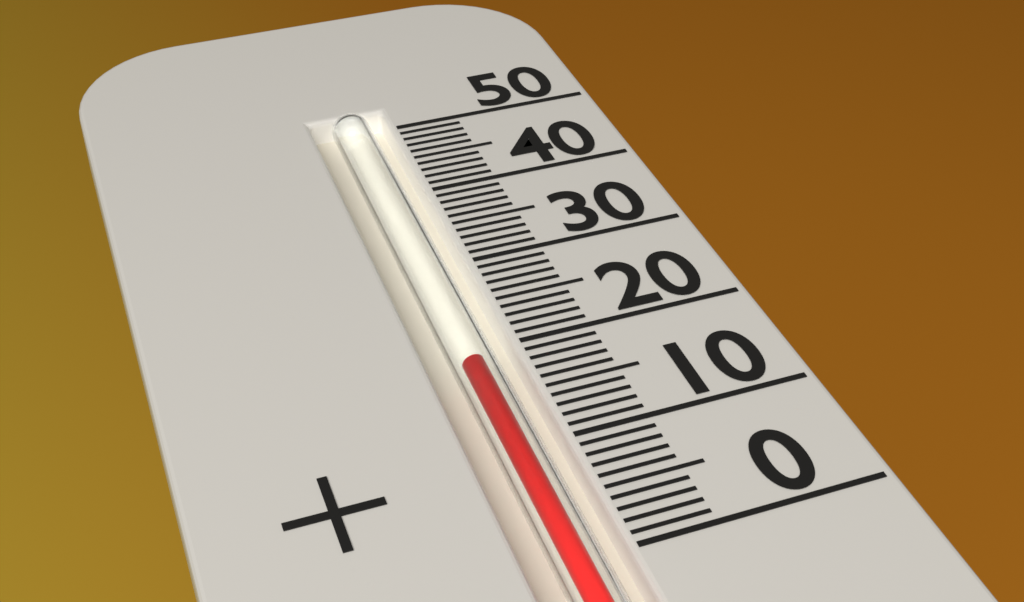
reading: 19 (no unit)
